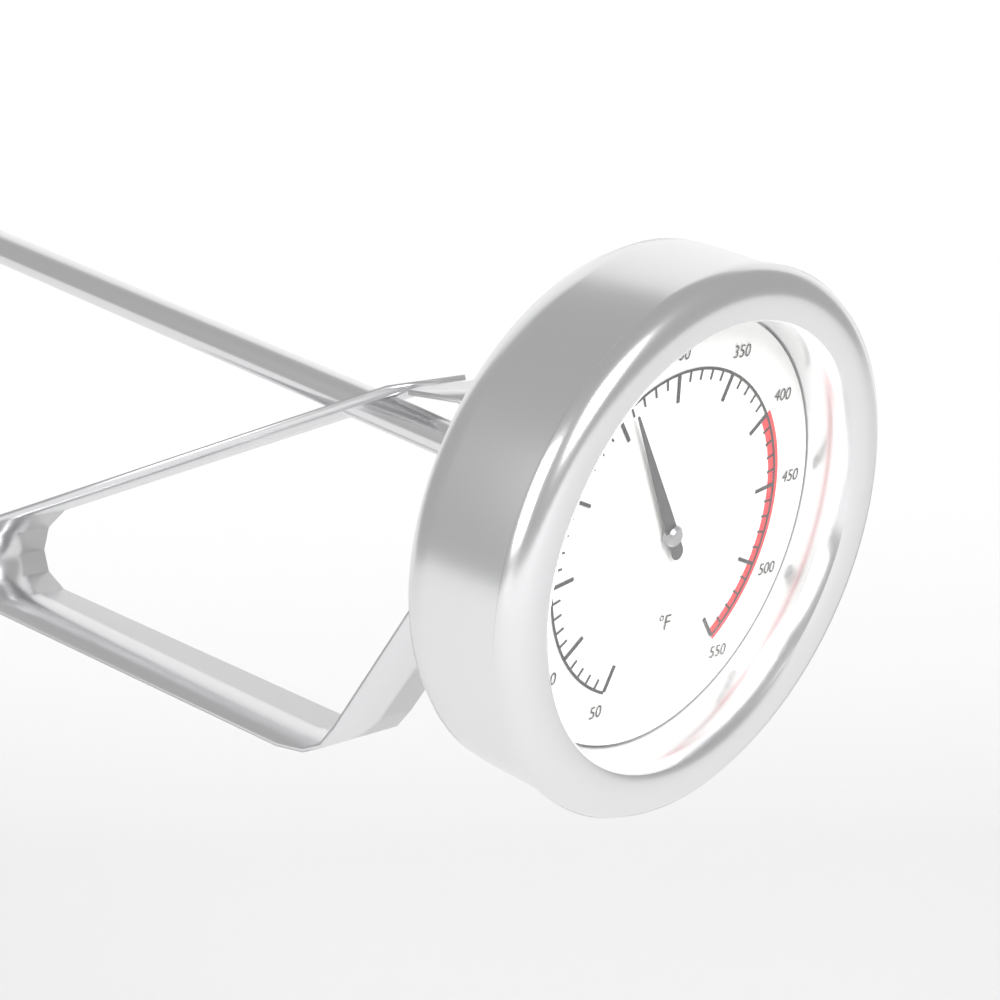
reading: 260 °F
